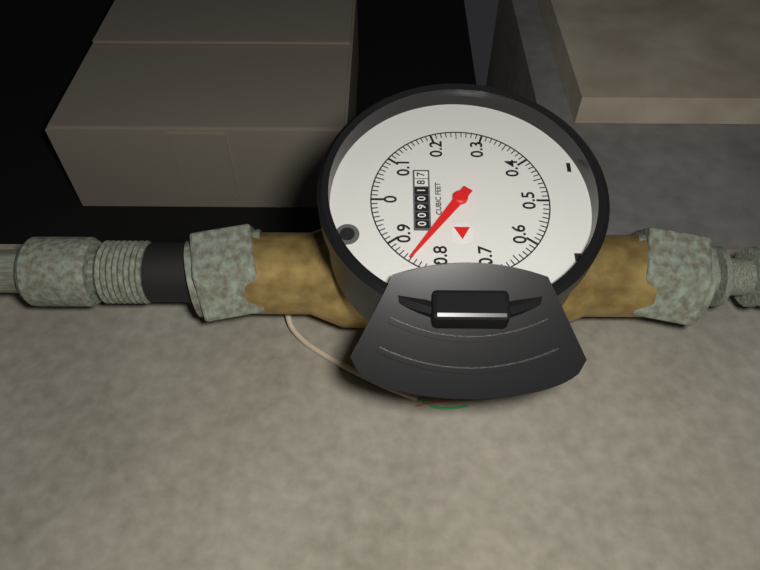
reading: 0.85 cubic feet
